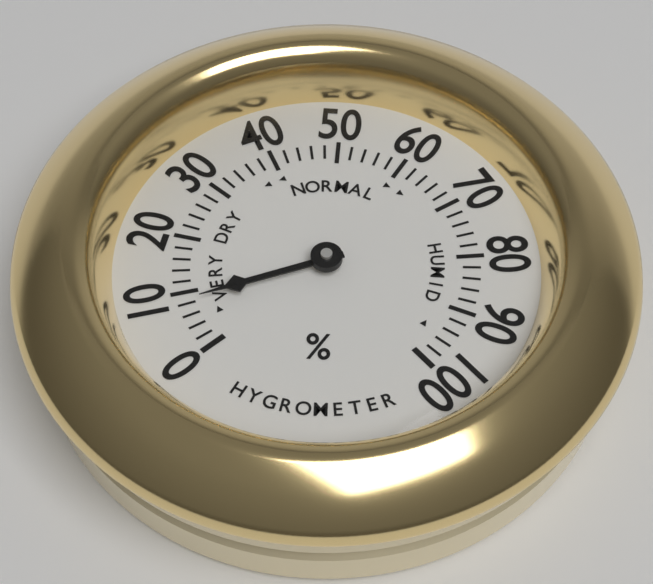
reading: 8 %
